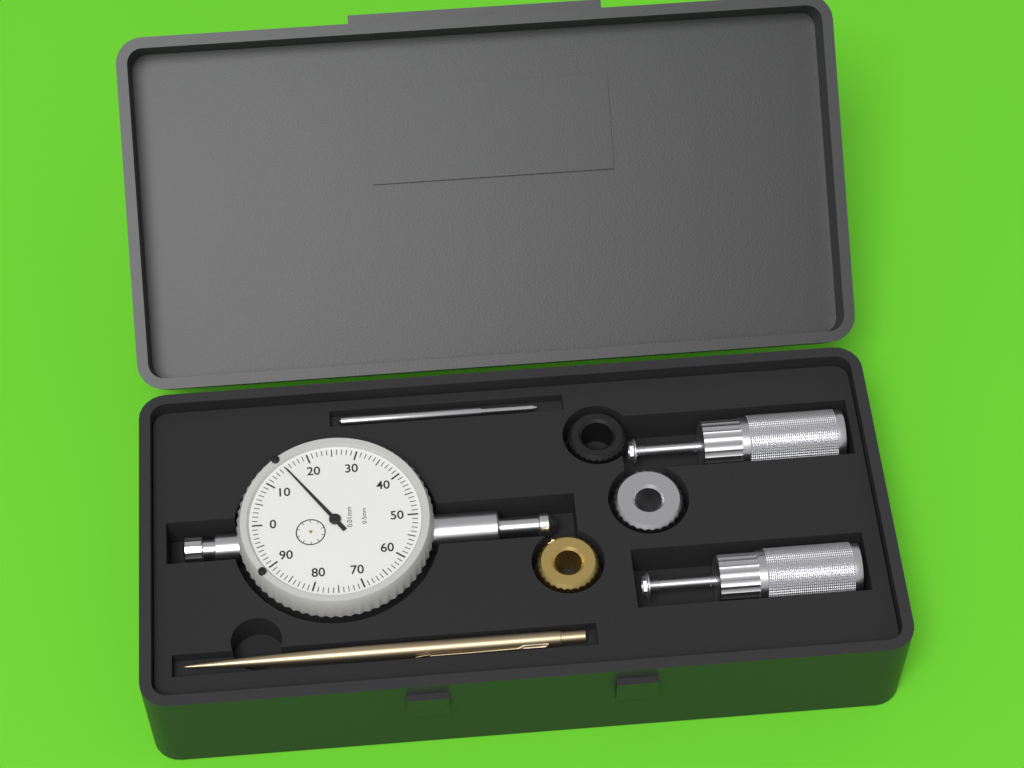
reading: 0.15 mm
